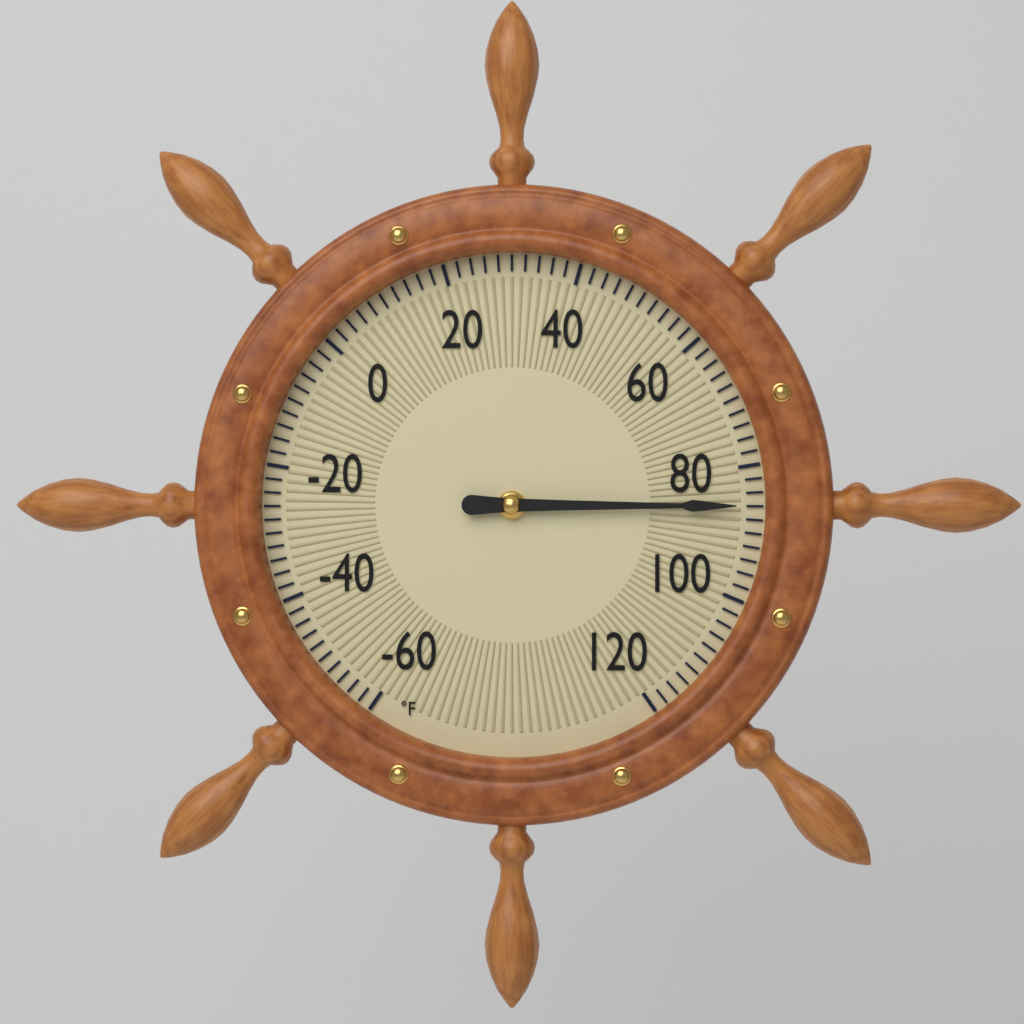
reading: 86 °F
